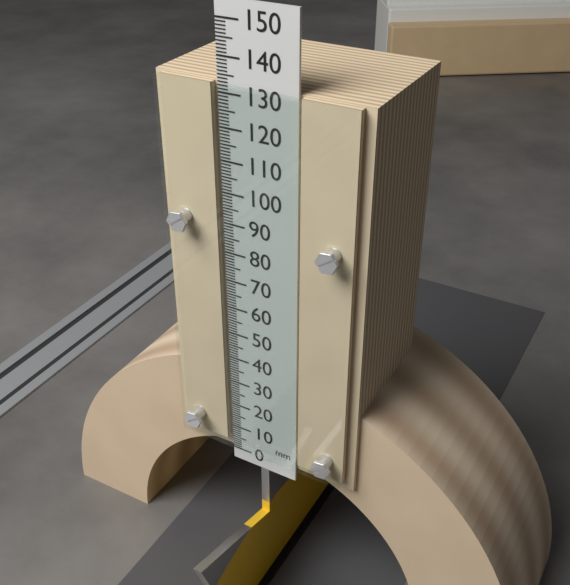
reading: 133 mm
